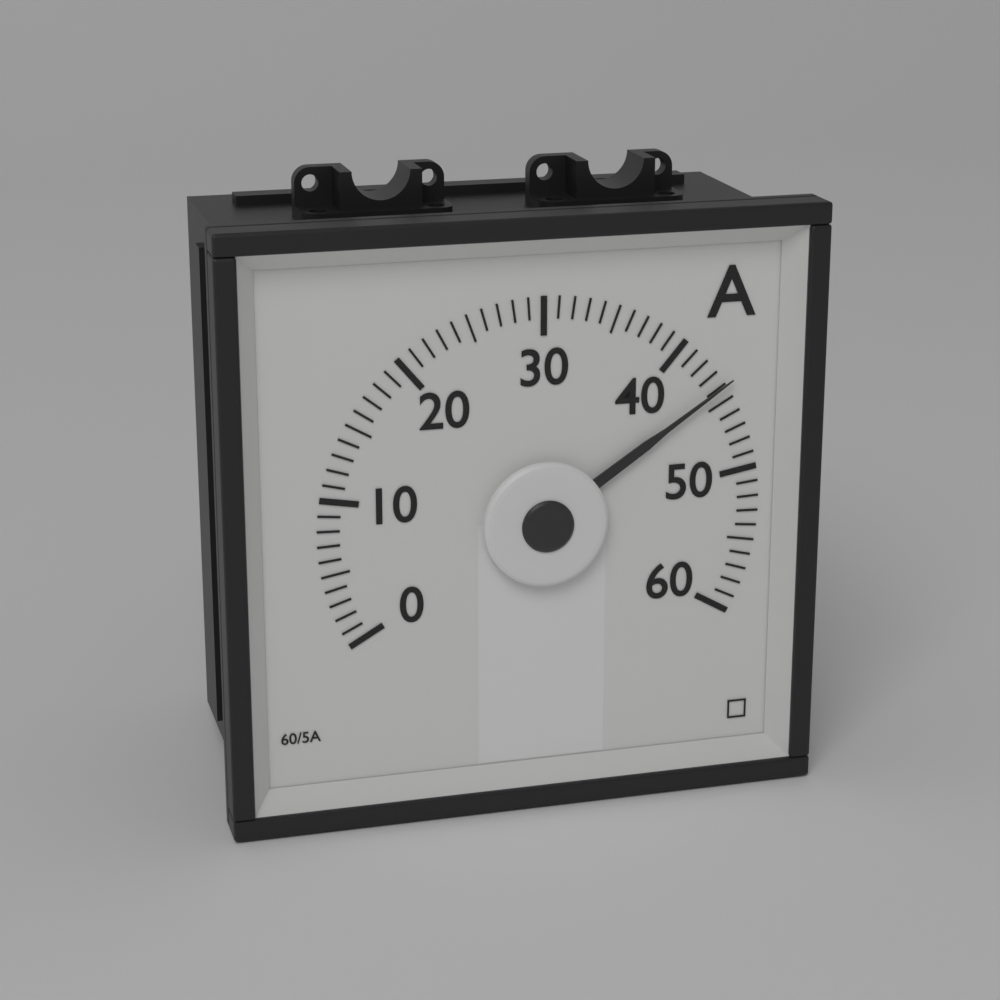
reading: 44 A
